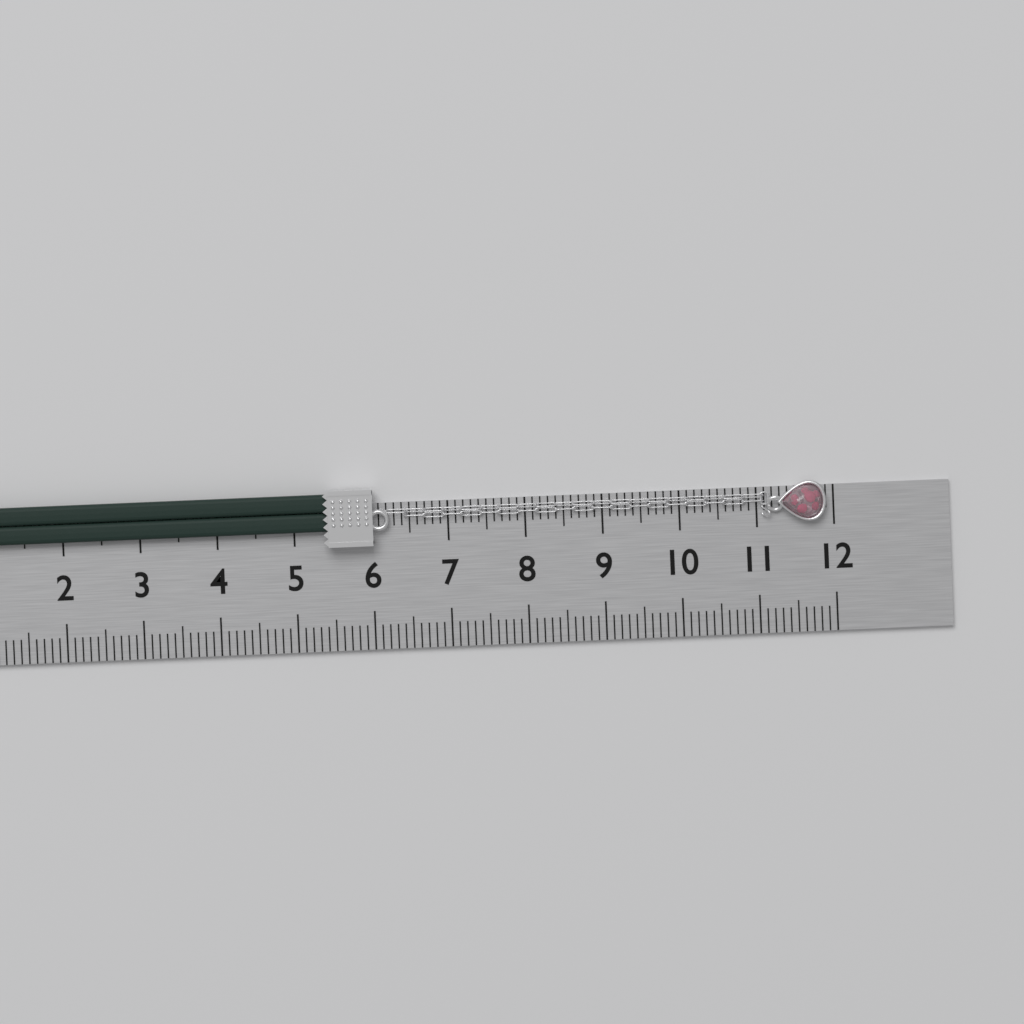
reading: 11.9 (no unit)
